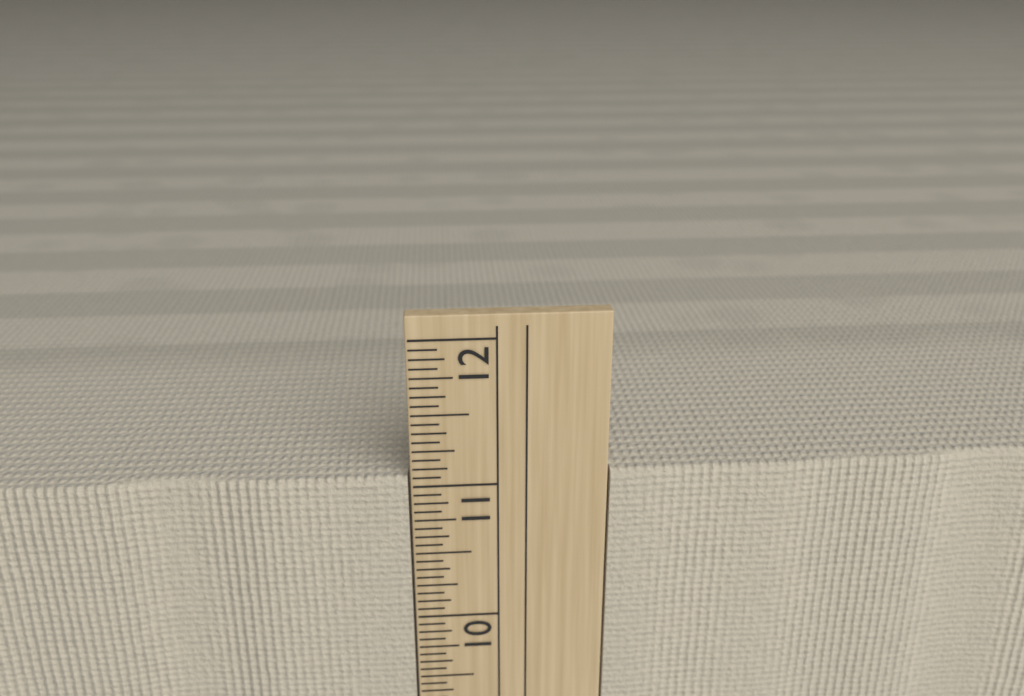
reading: 11.0625 in
